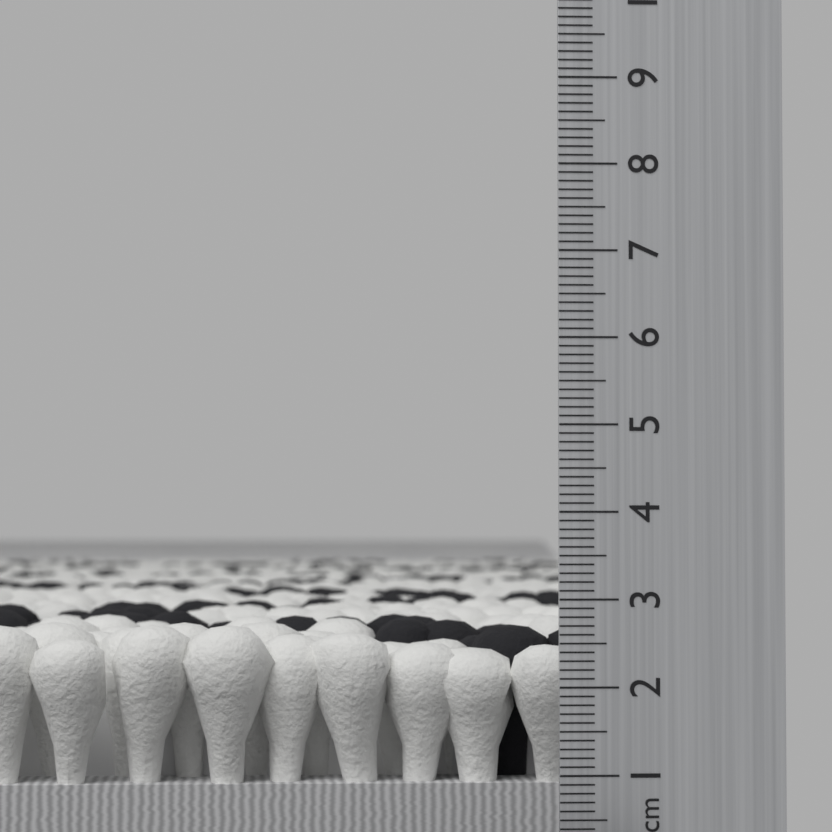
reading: 2.6 cm
